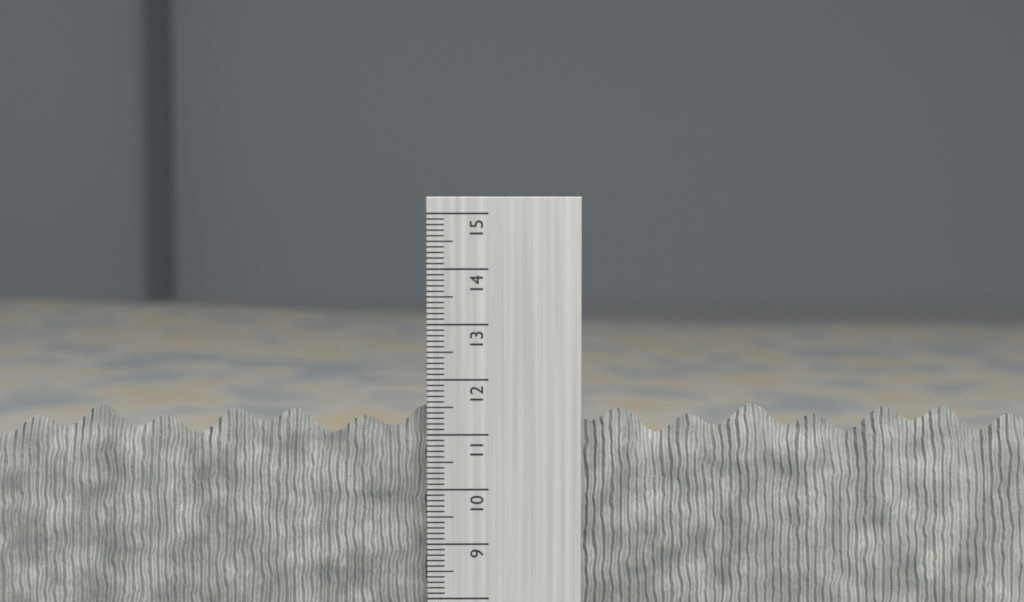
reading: 11.5 cm
